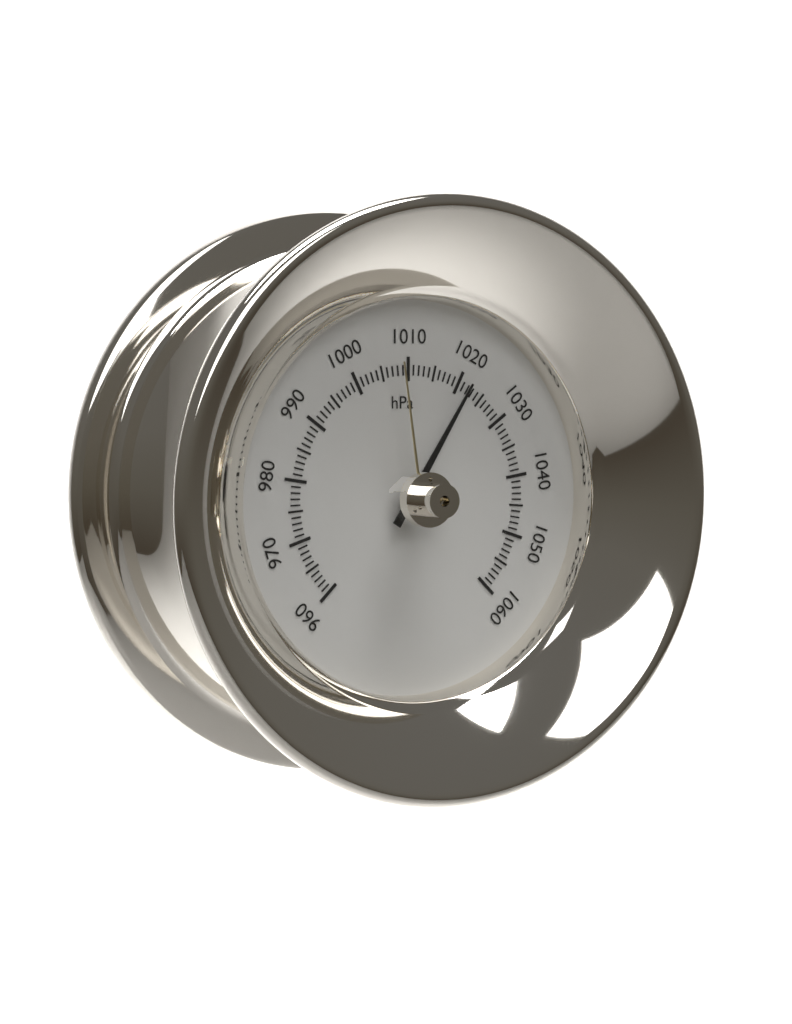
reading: 1022 hPa
